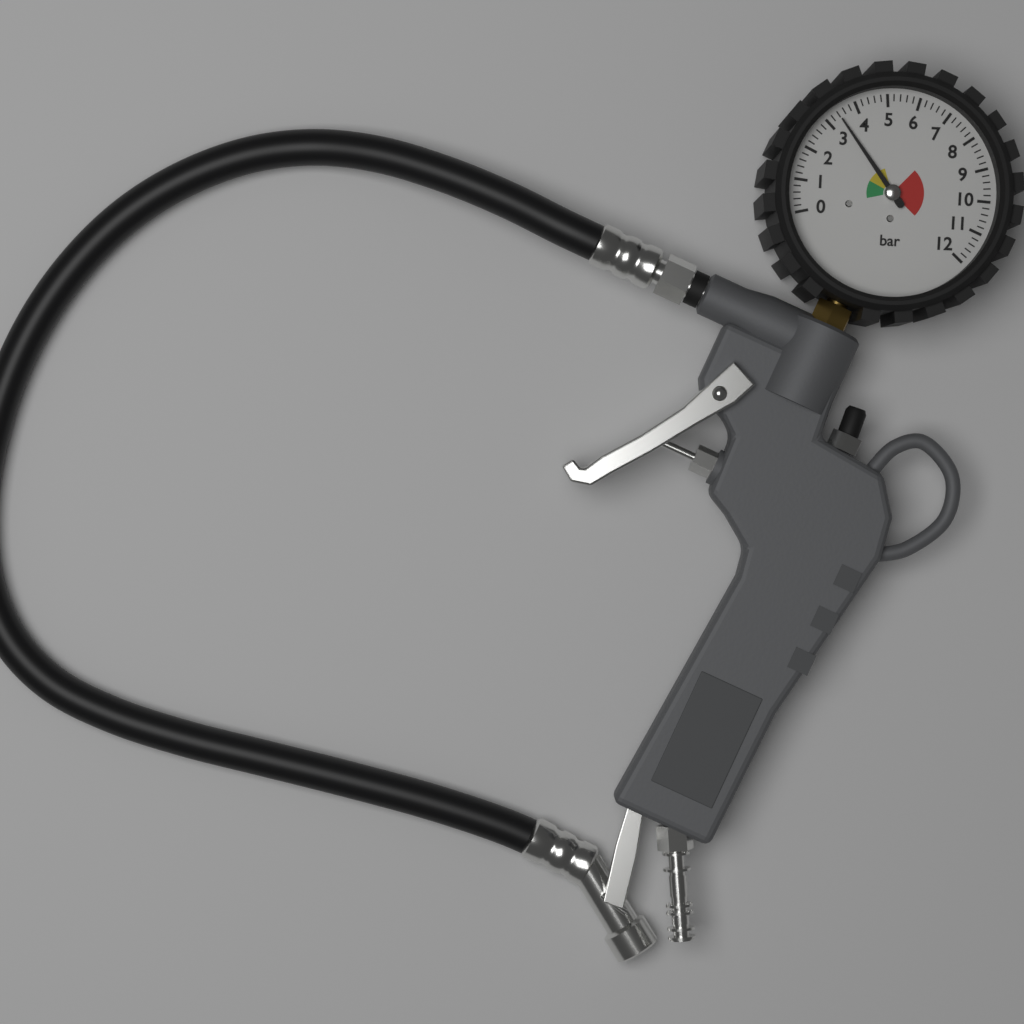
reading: 3.4 bar
